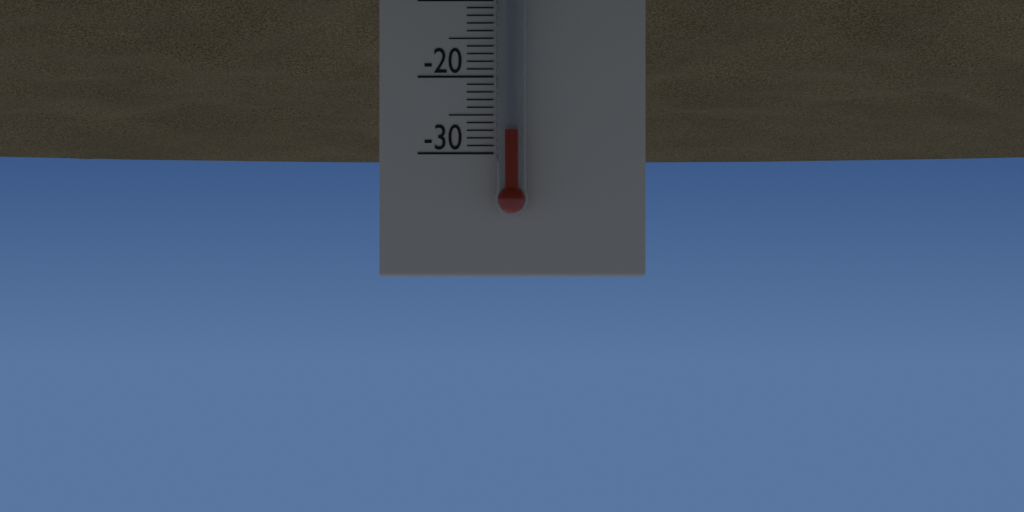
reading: -27 °C
